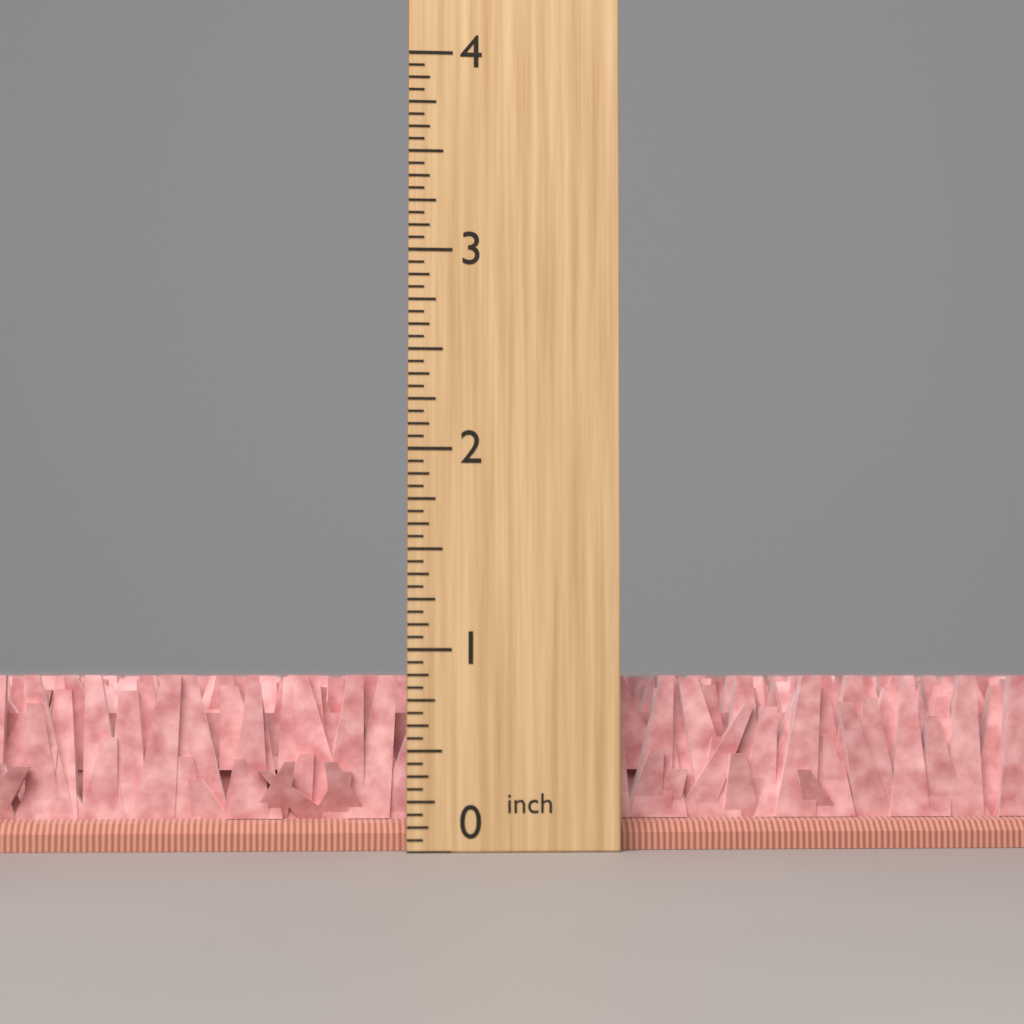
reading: 0.8750 inch
